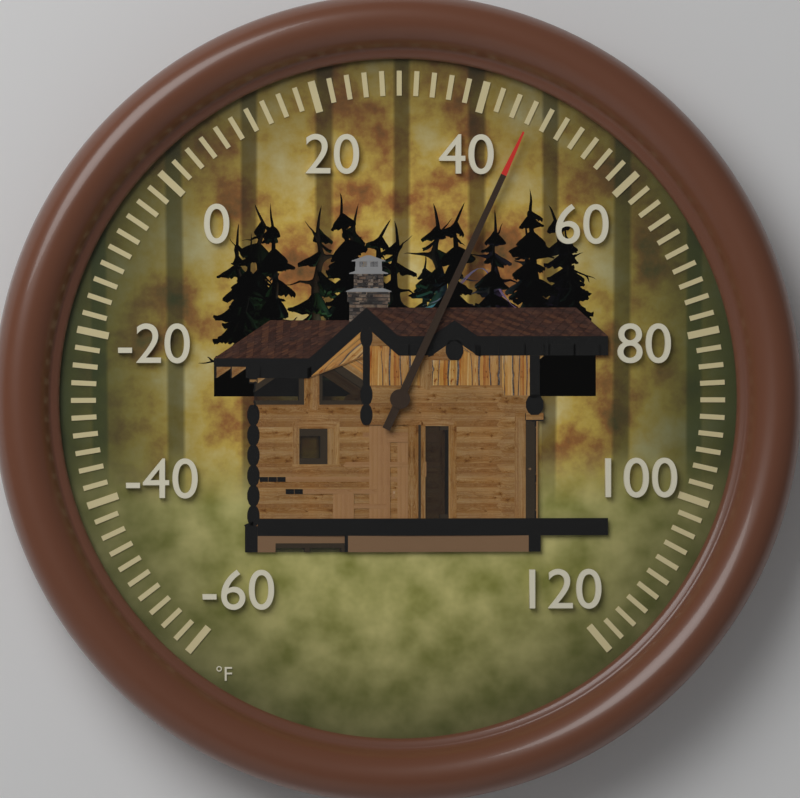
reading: 46 °F
